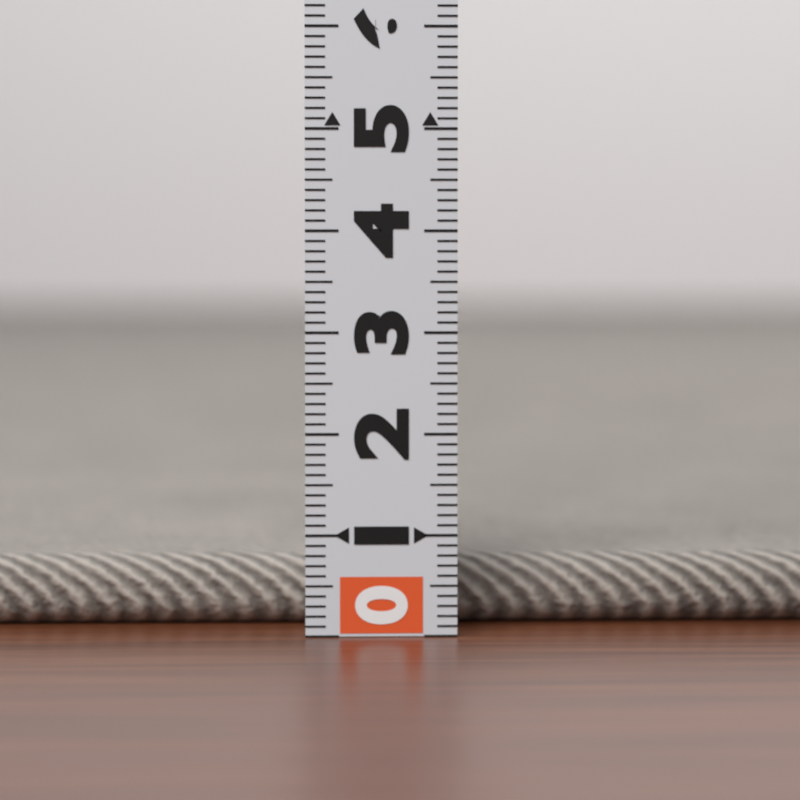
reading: 0.7 (no unit)
